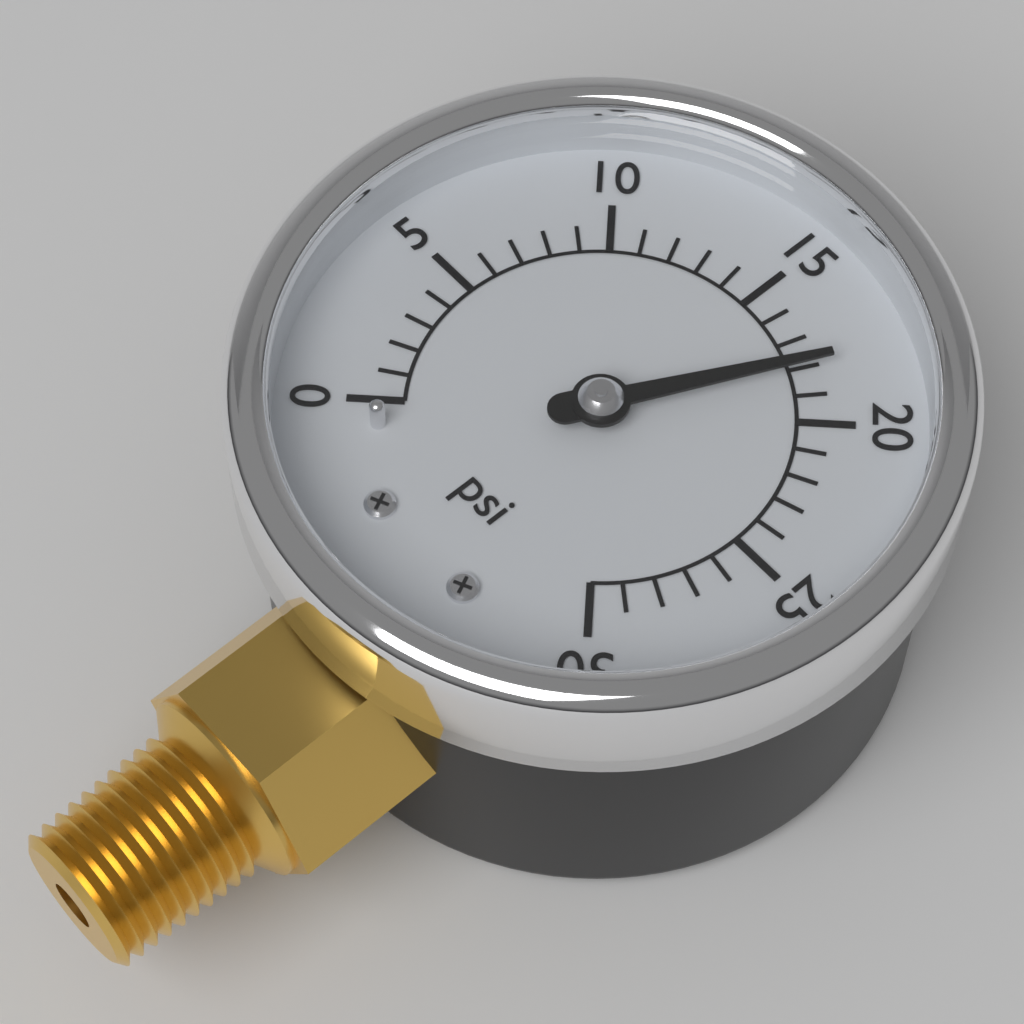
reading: 18 psi
